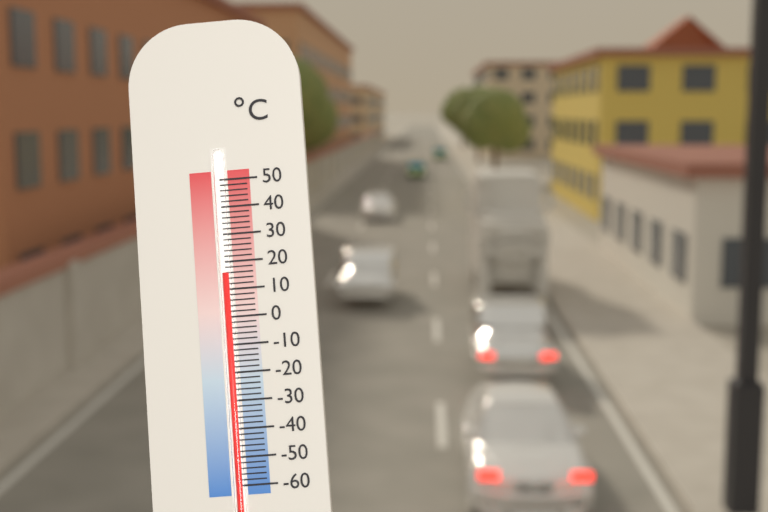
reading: 16 °C
